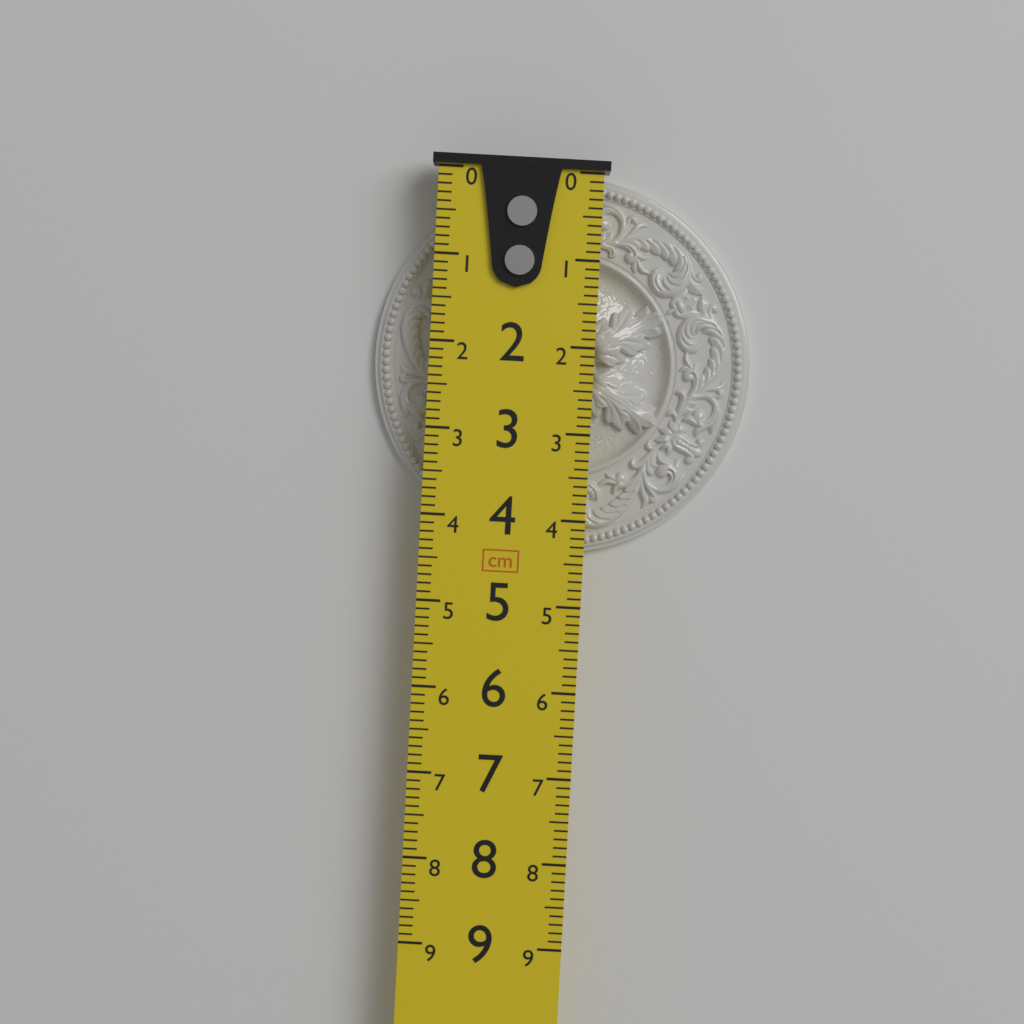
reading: 4.4 cm
